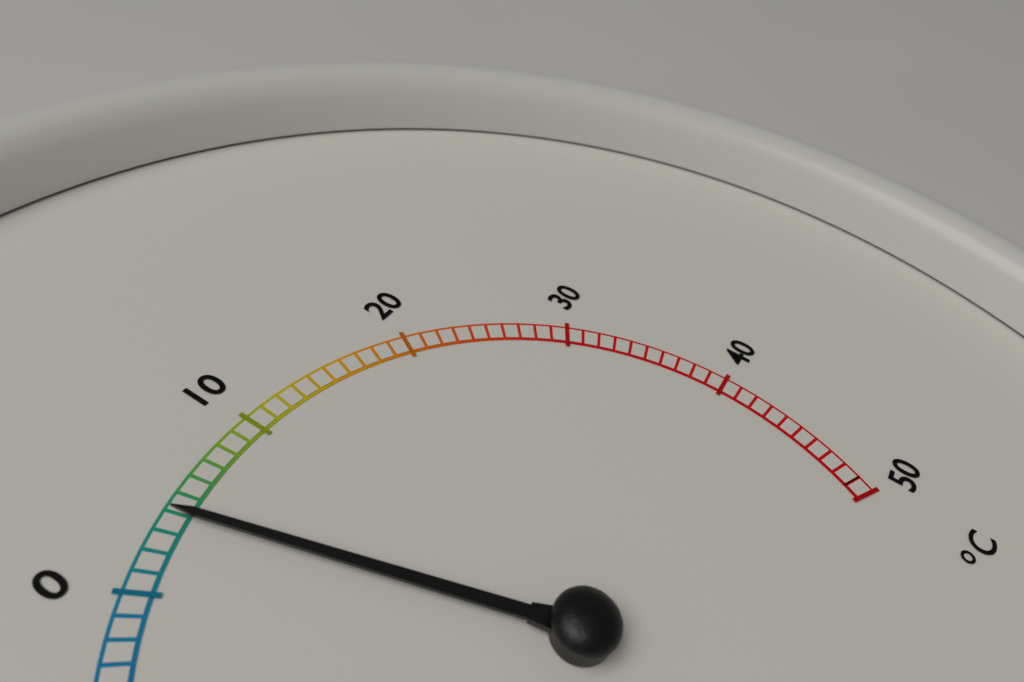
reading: 4 °C
